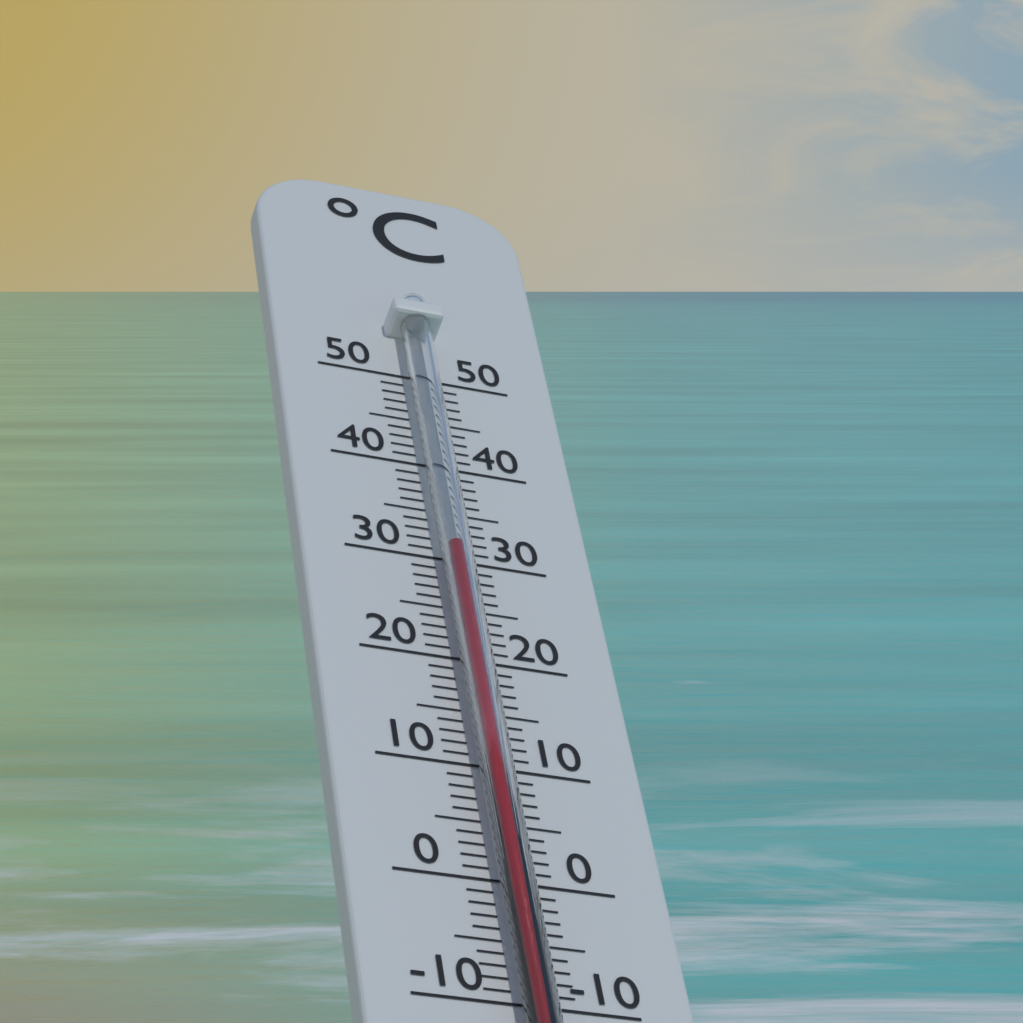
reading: 30 °C
